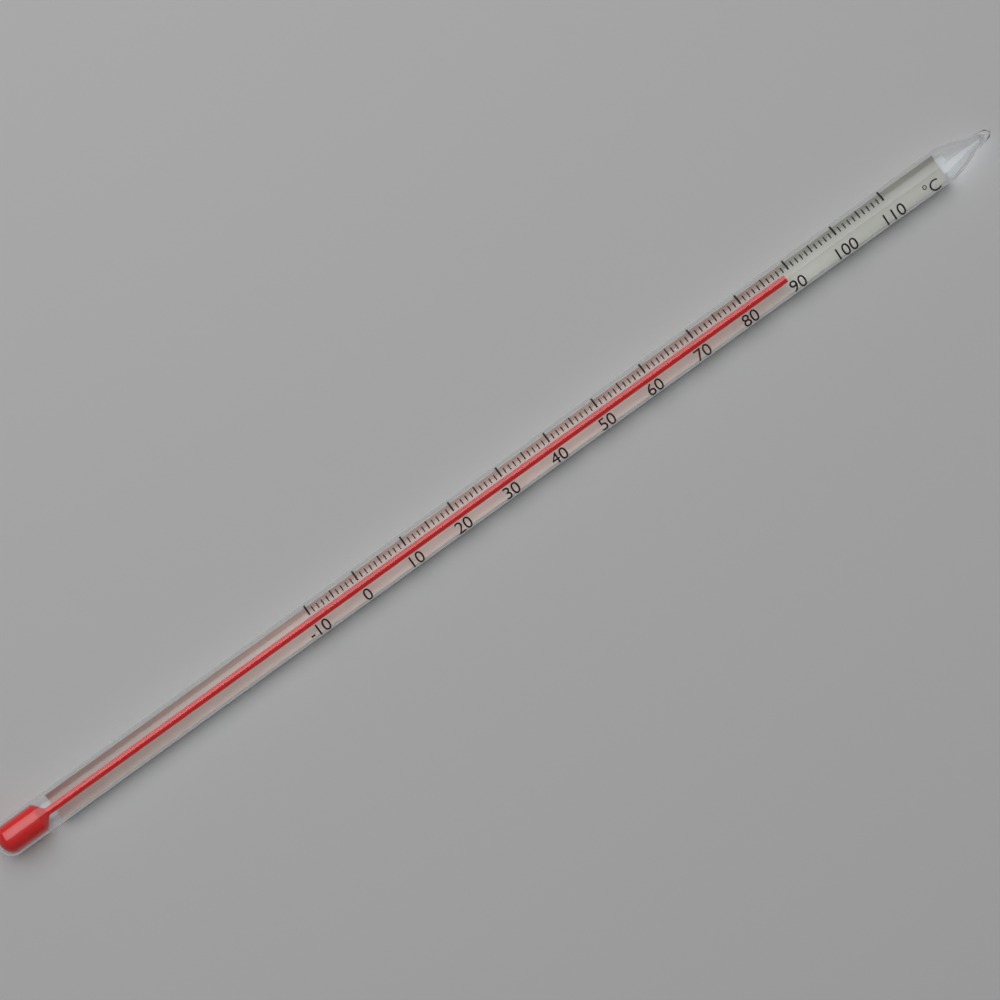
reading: 89 °C
